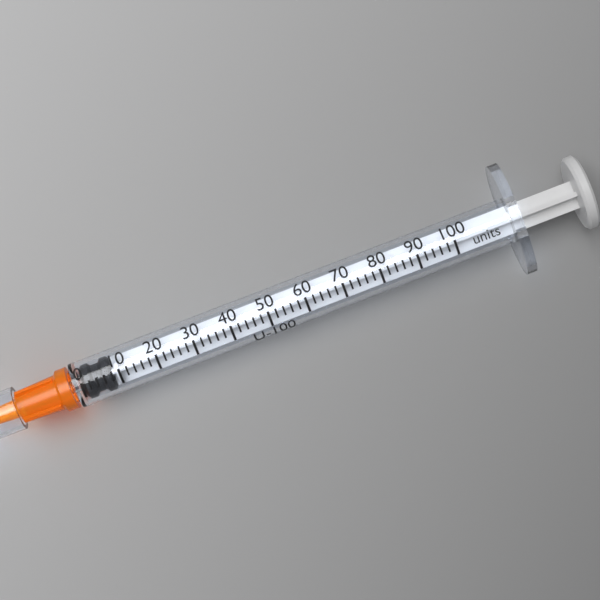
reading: 0 units
